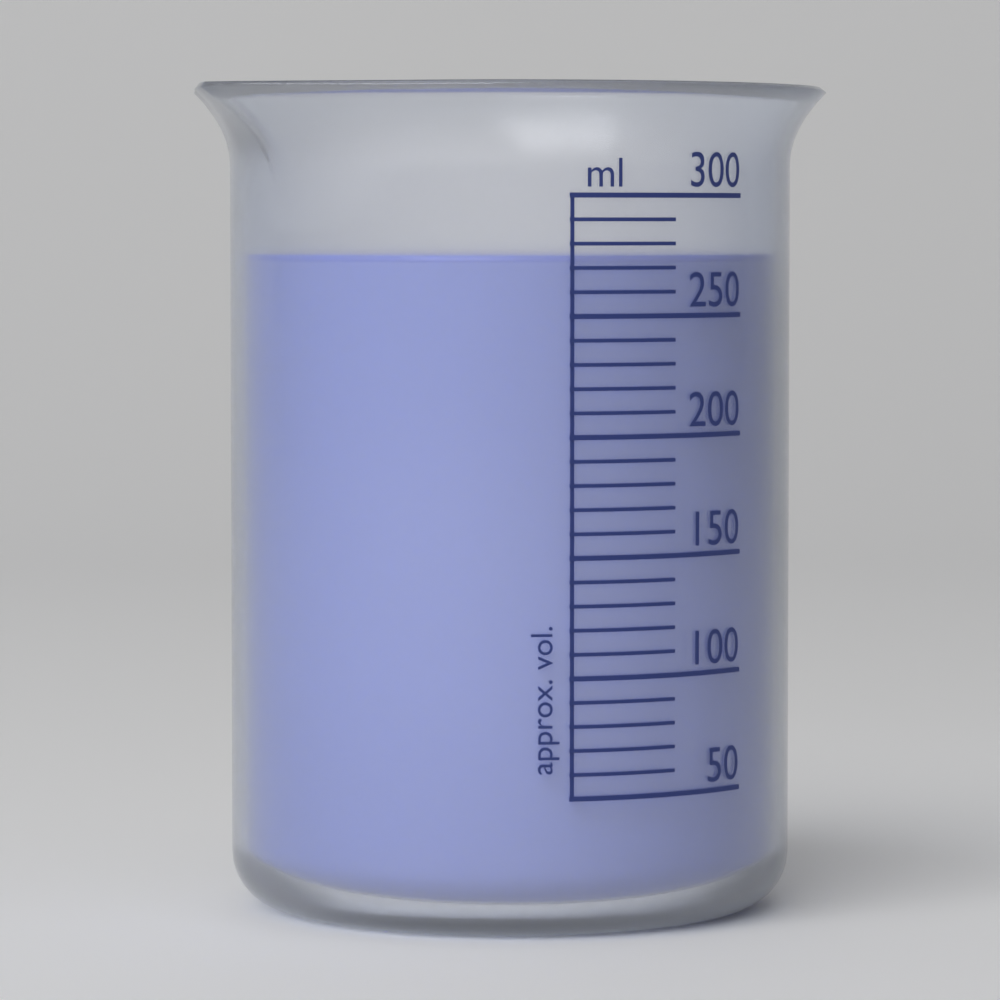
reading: 275 ml
